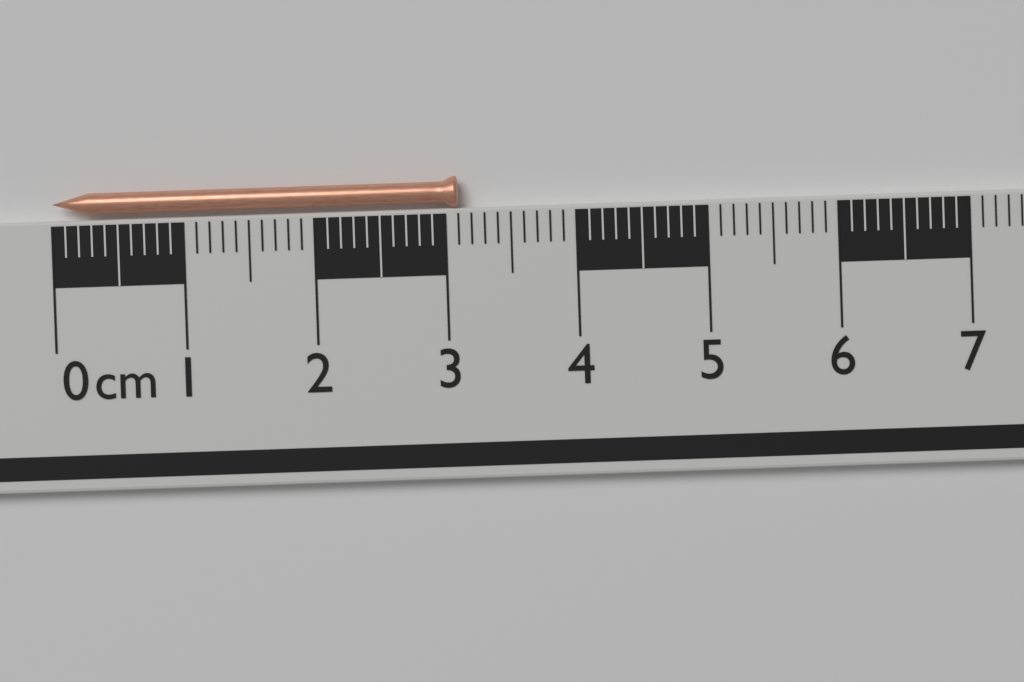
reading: 3.1 cm
